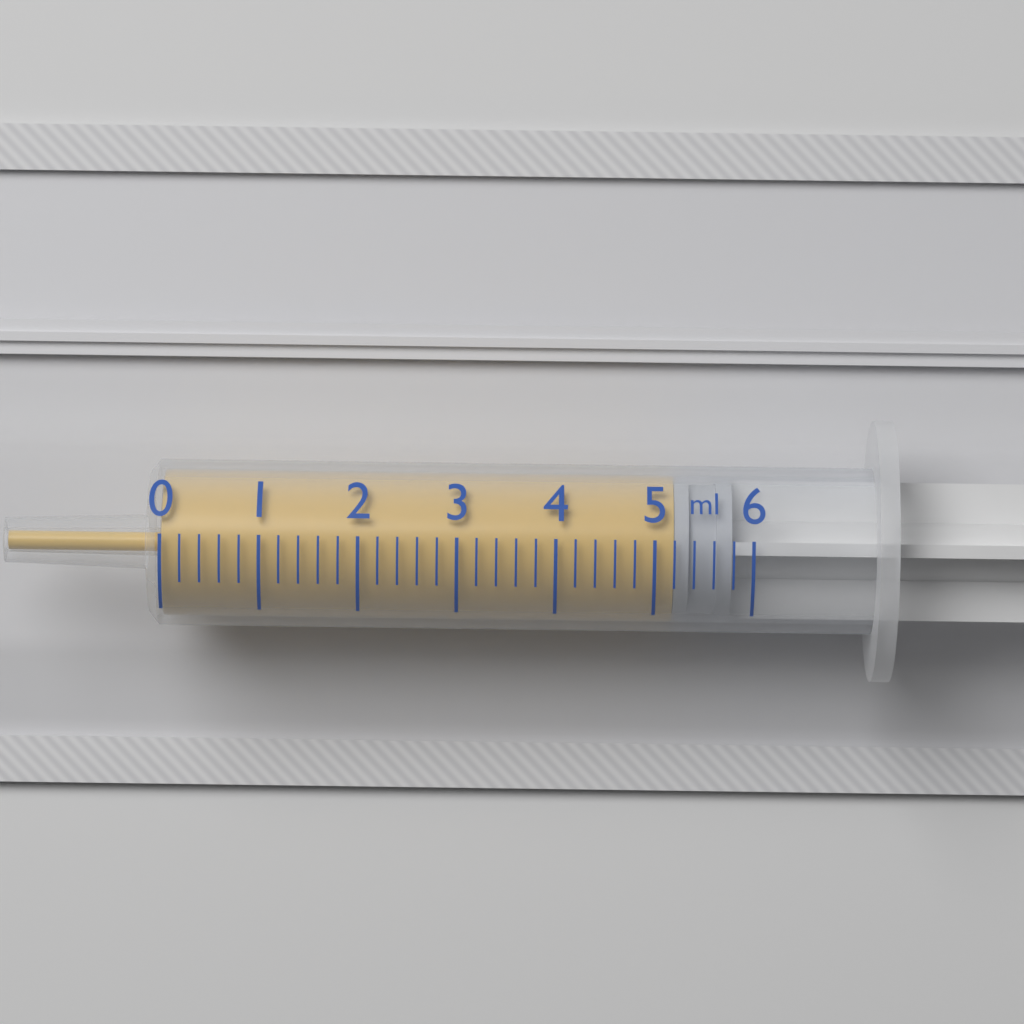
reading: 5.2 ml
